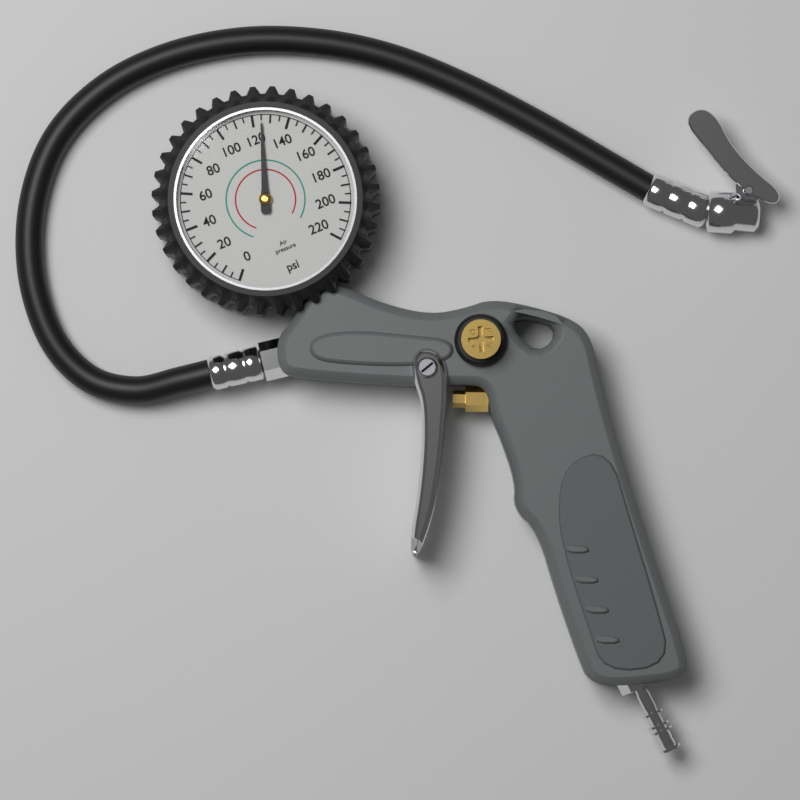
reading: 125 psi
